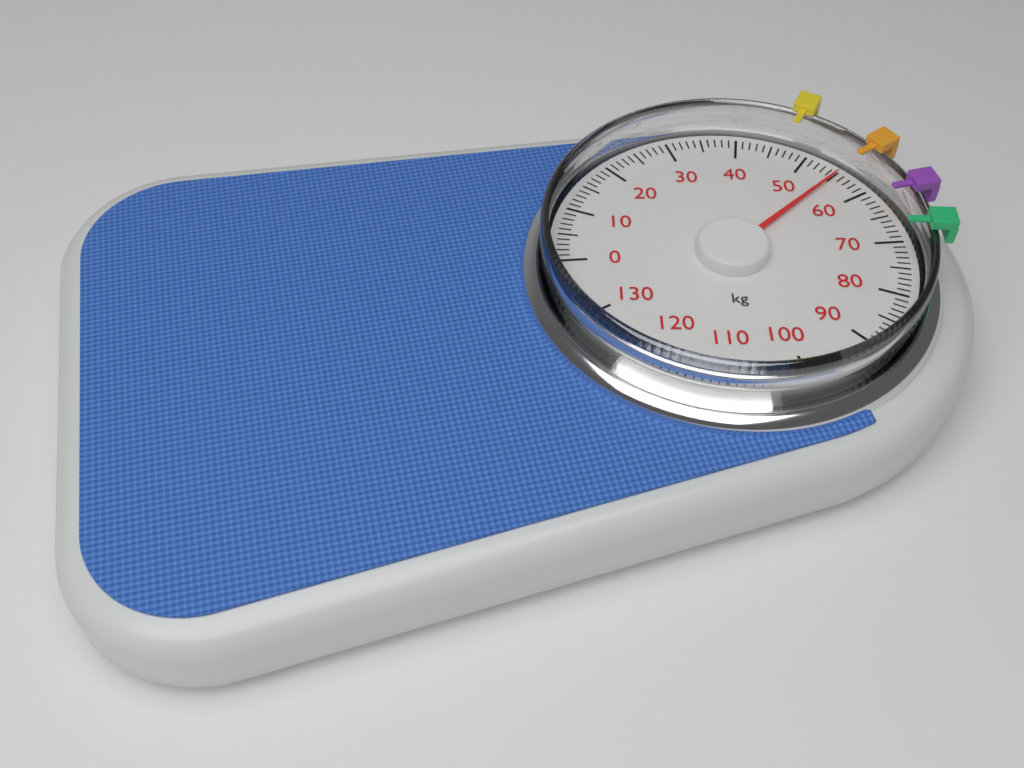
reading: 55 kg
